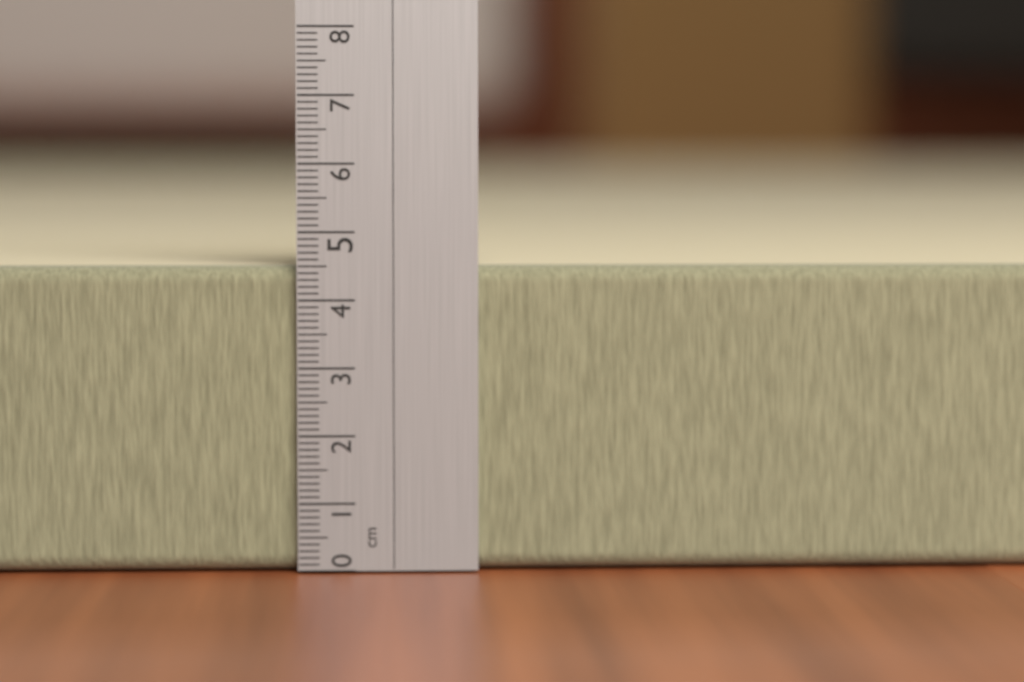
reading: 4.5 cm
